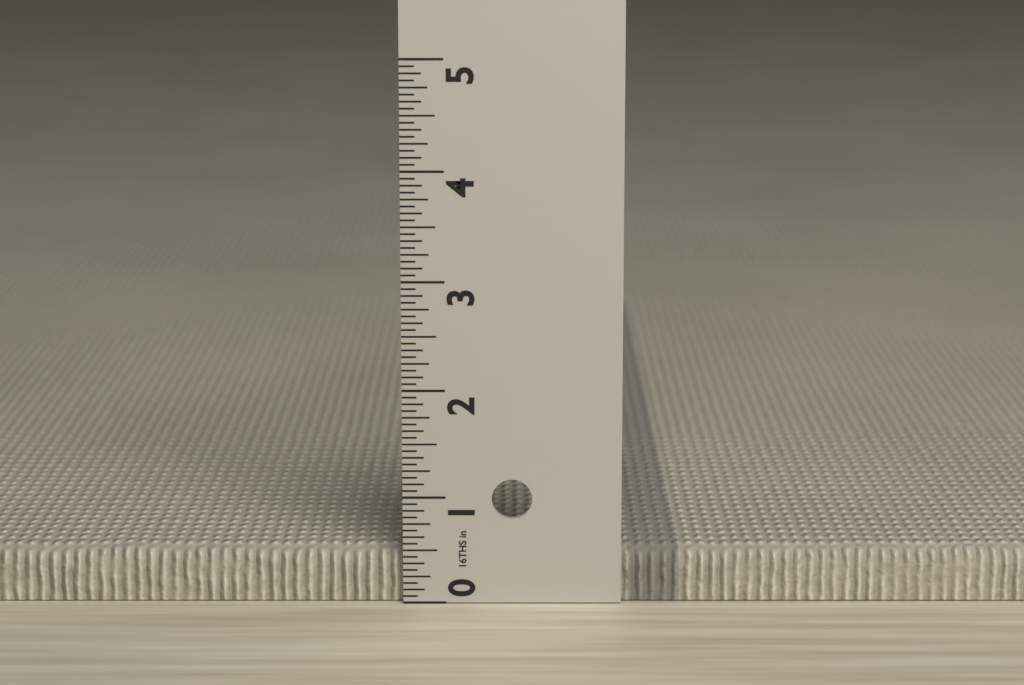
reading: 0.5000 in
